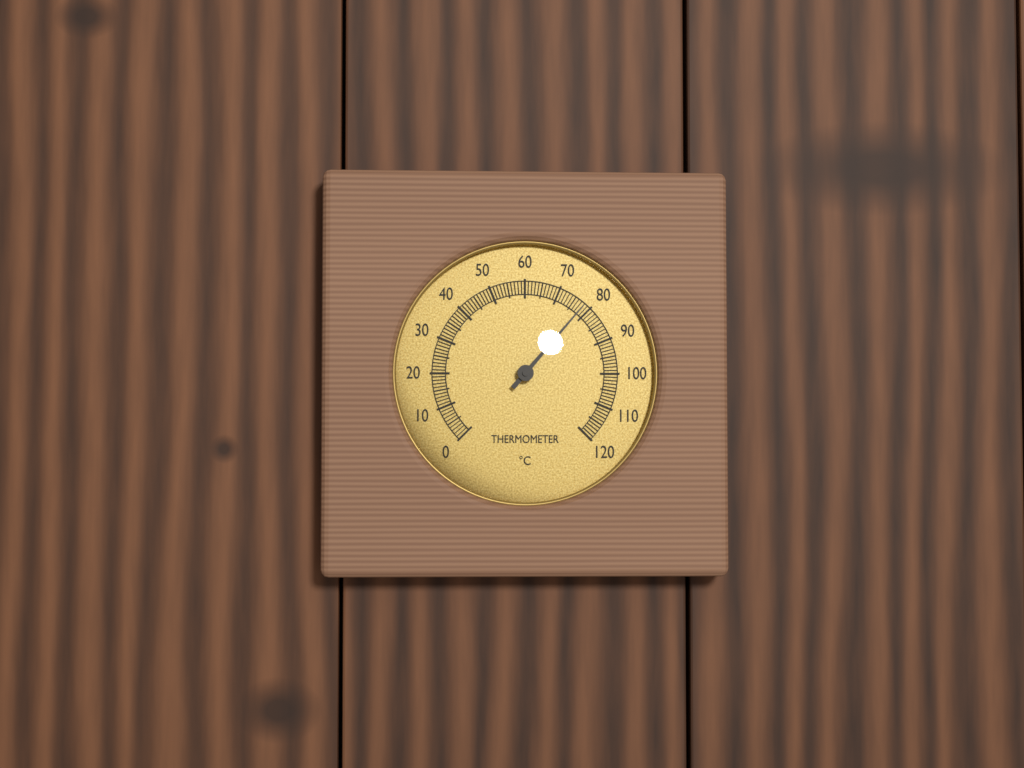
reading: 78 °C
